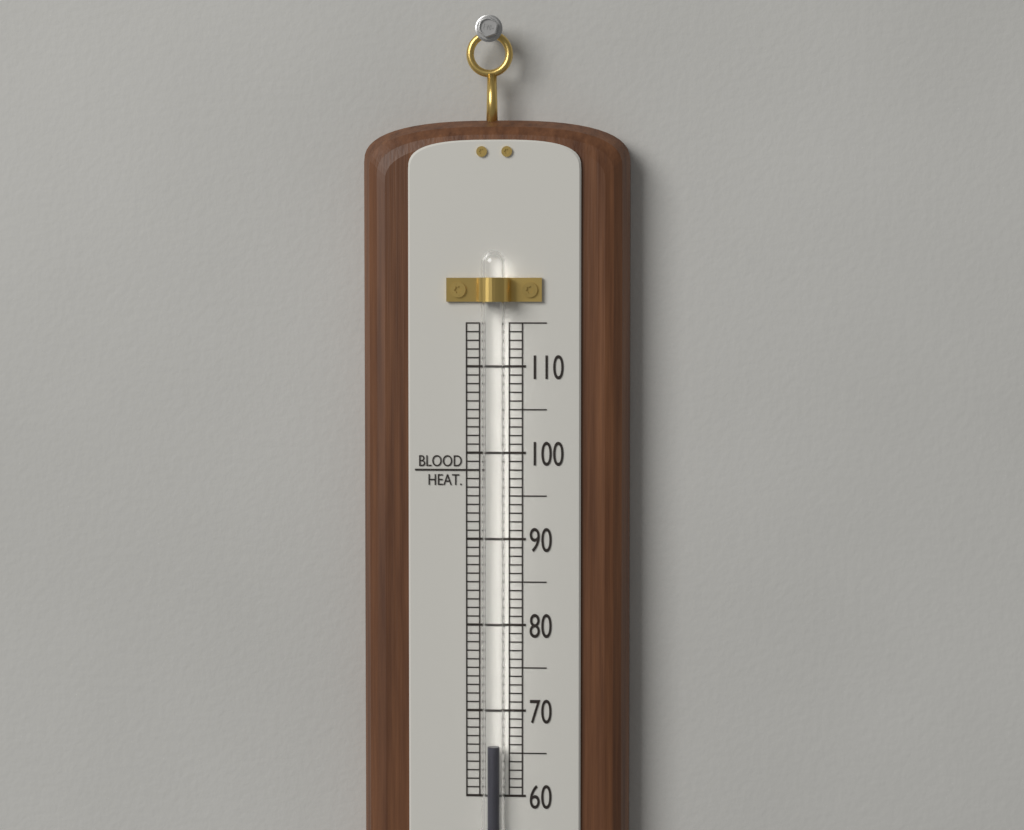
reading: 66 (no unit)
